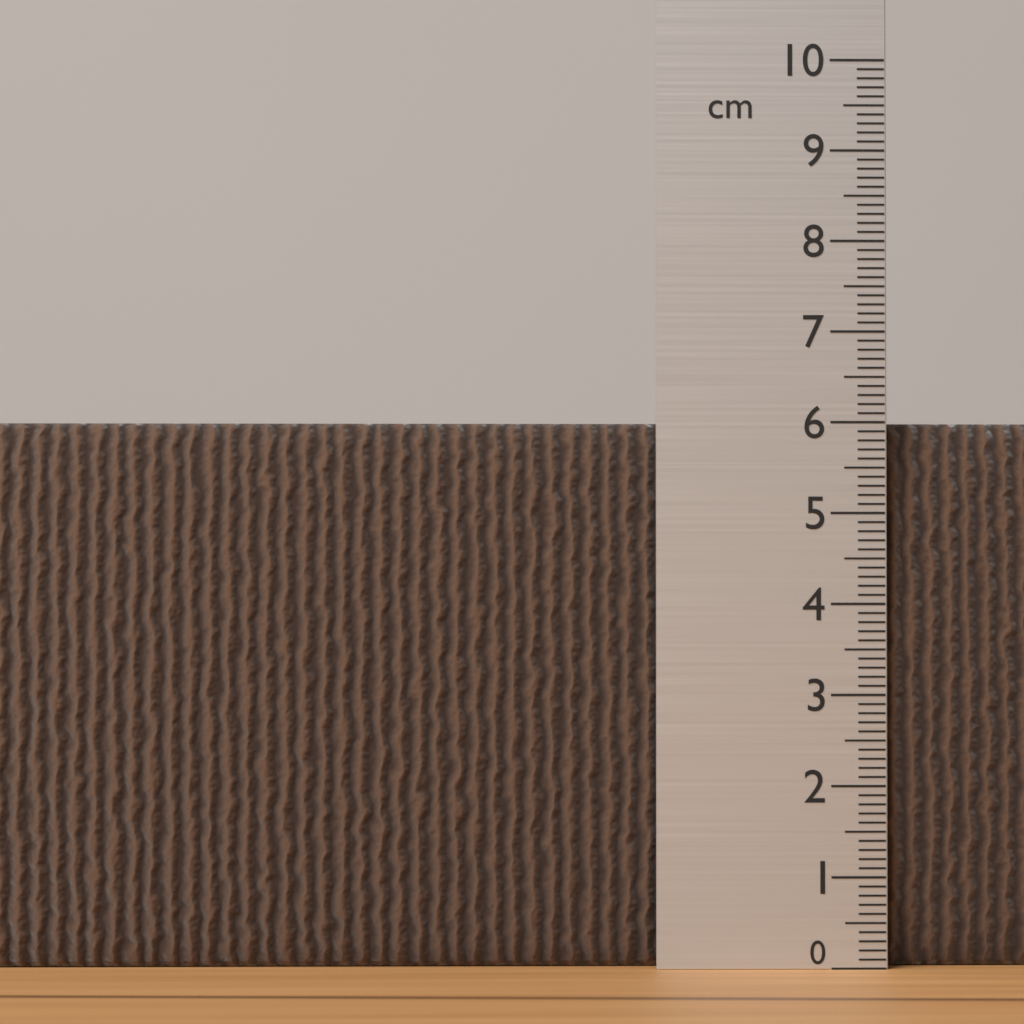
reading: 6.0 cm
